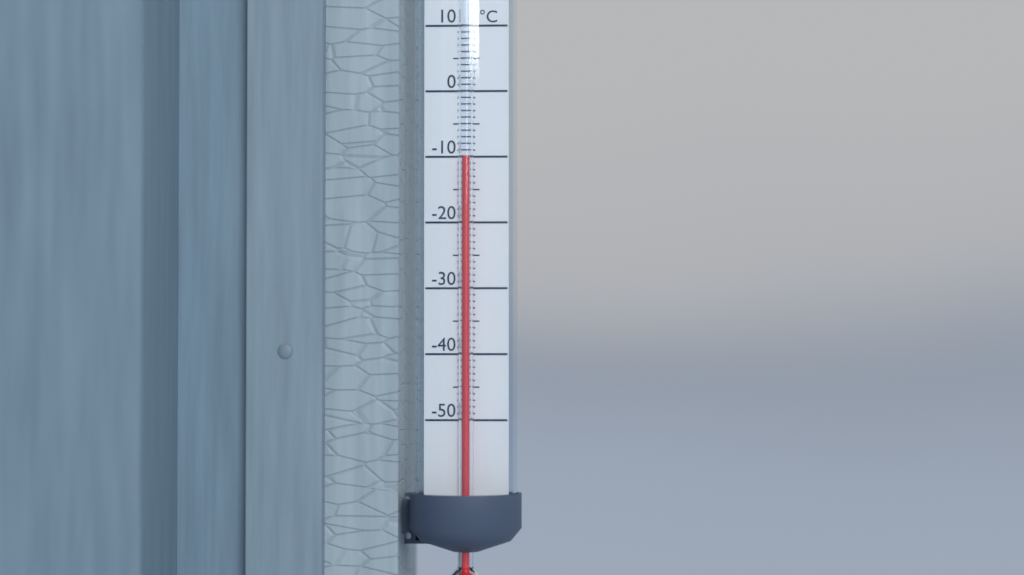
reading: -10 °C
